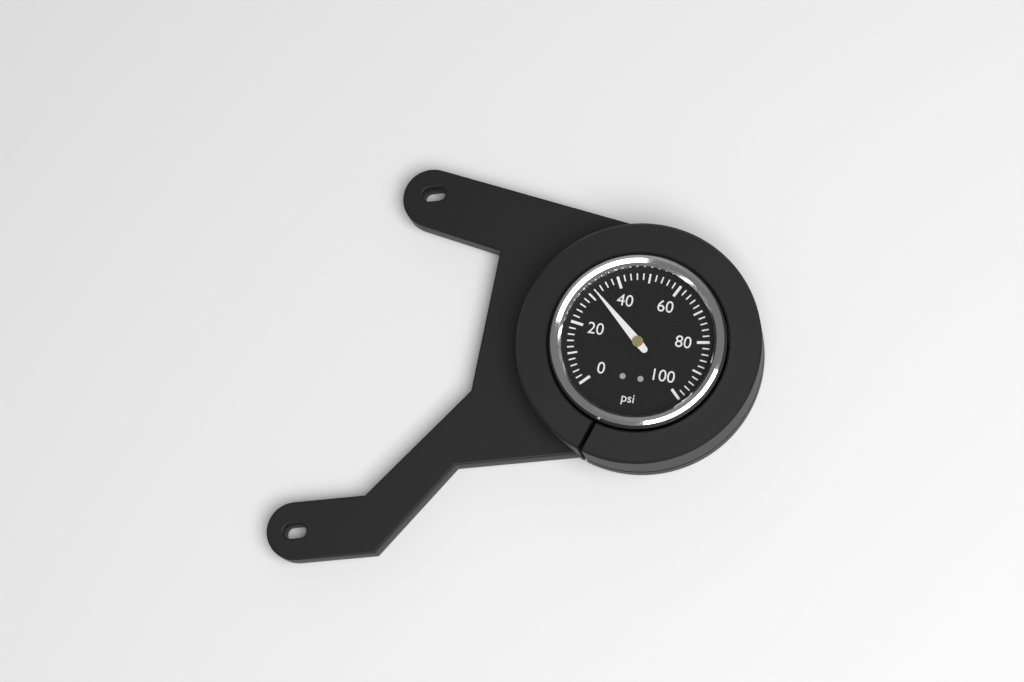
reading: 32 psi
